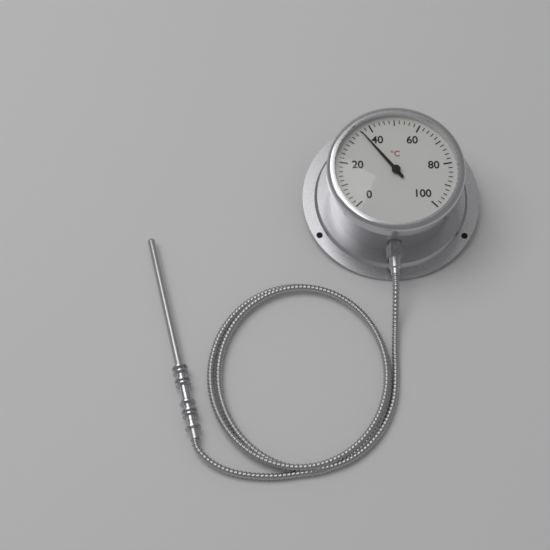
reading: 36 °C
